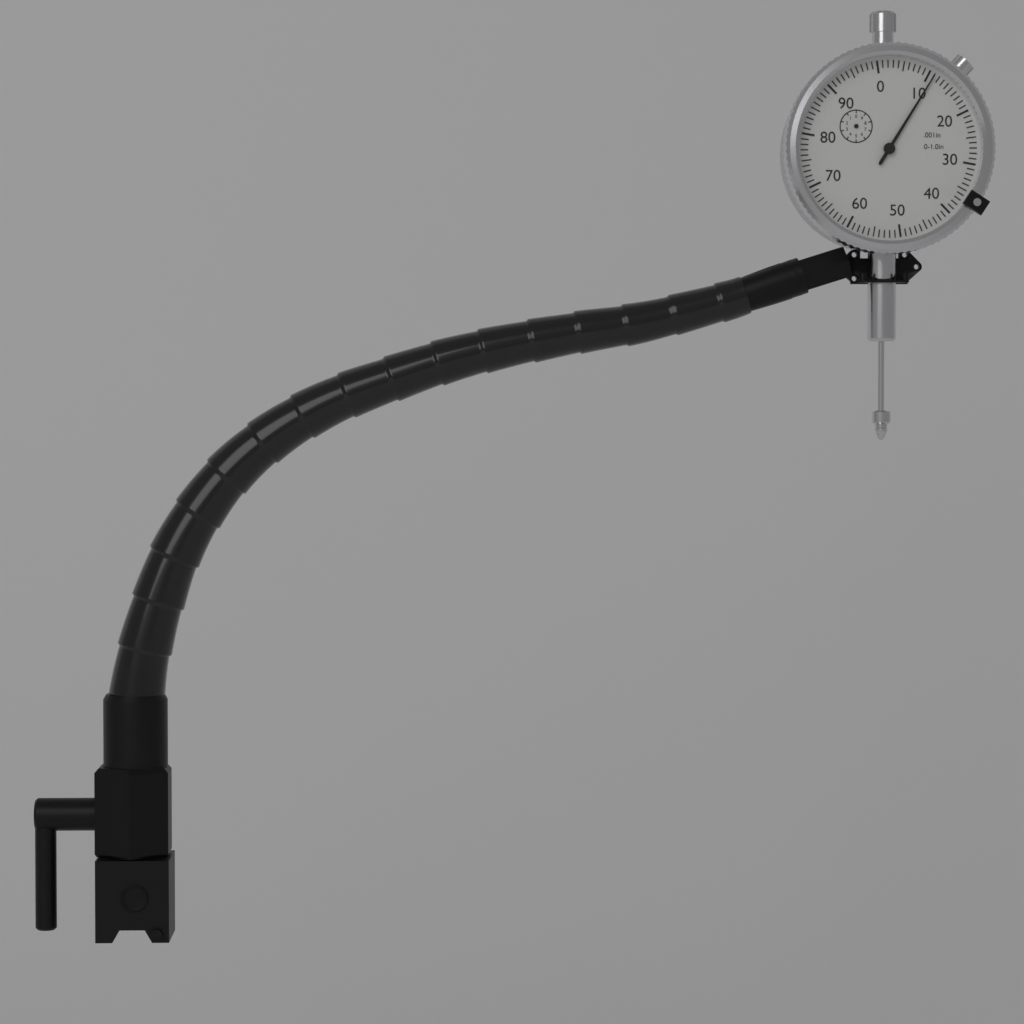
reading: 0.011 in
